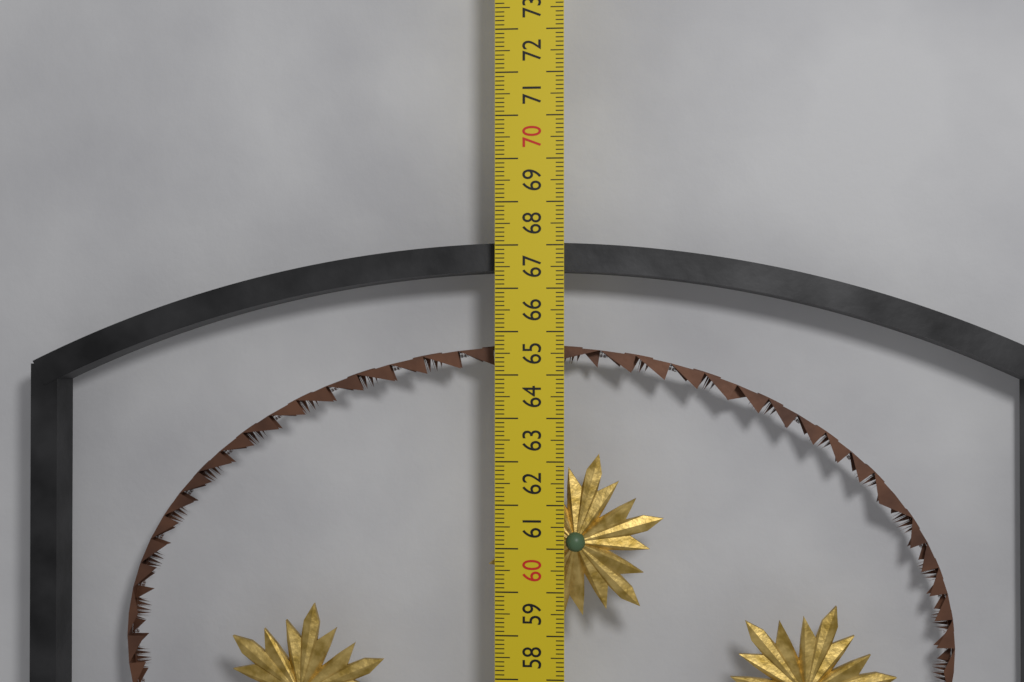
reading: 67.1 cm
